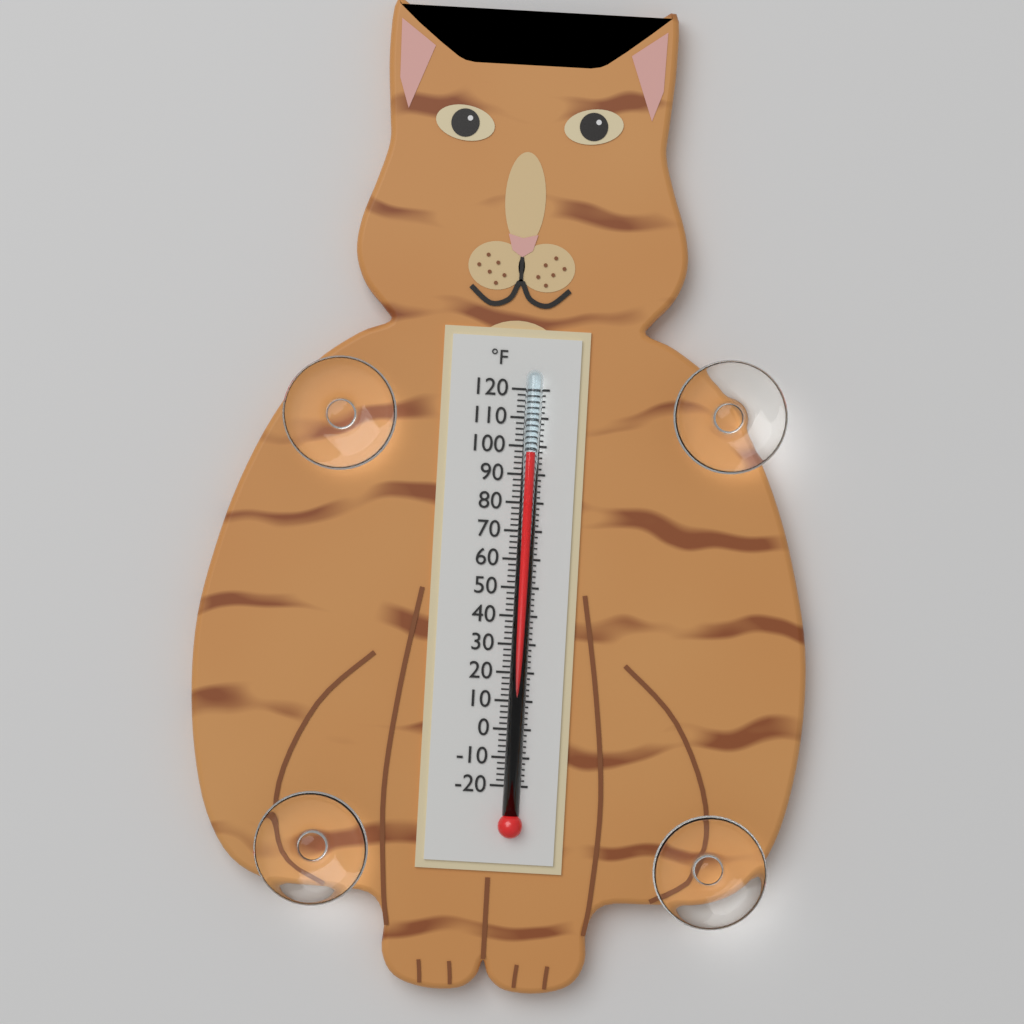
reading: 98 °F
